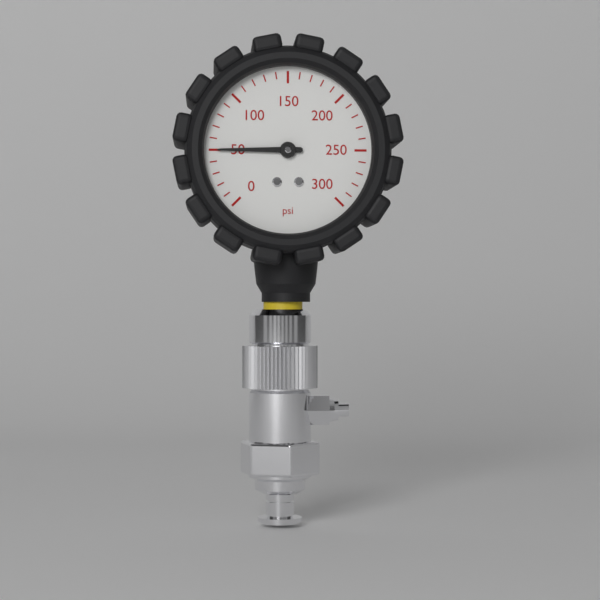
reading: 50 psi
